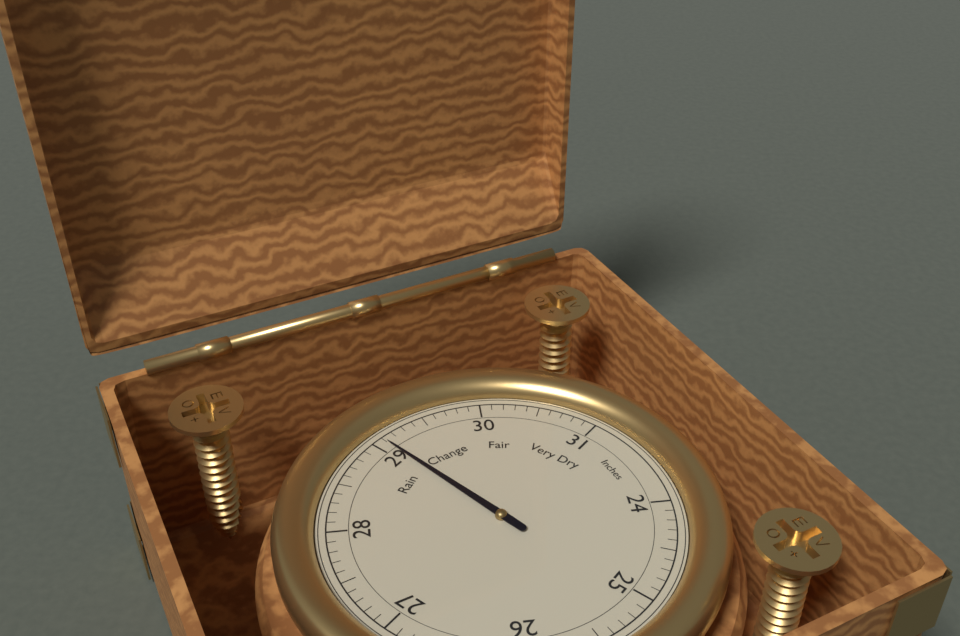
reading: 29.1 Inches
